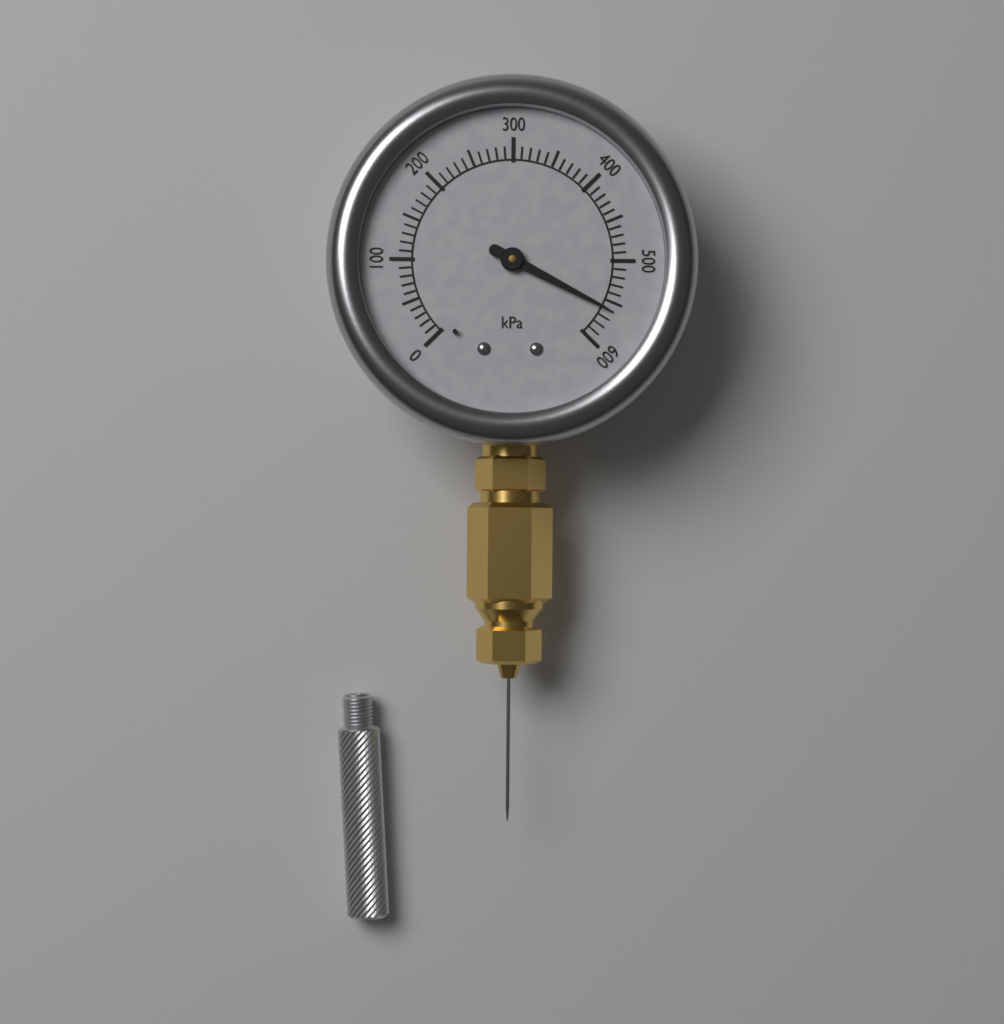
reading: 560 kPa
